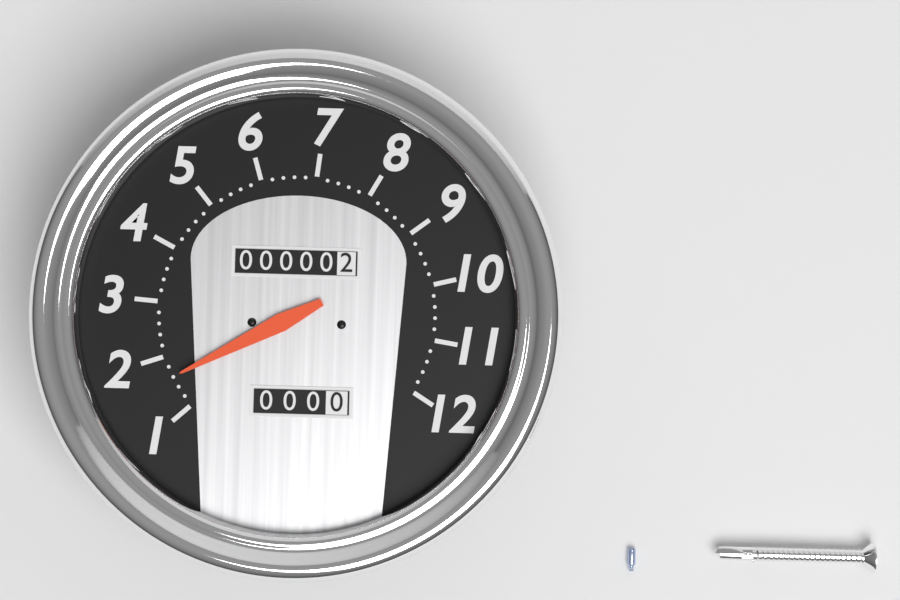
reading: 1.6 (no unit)
